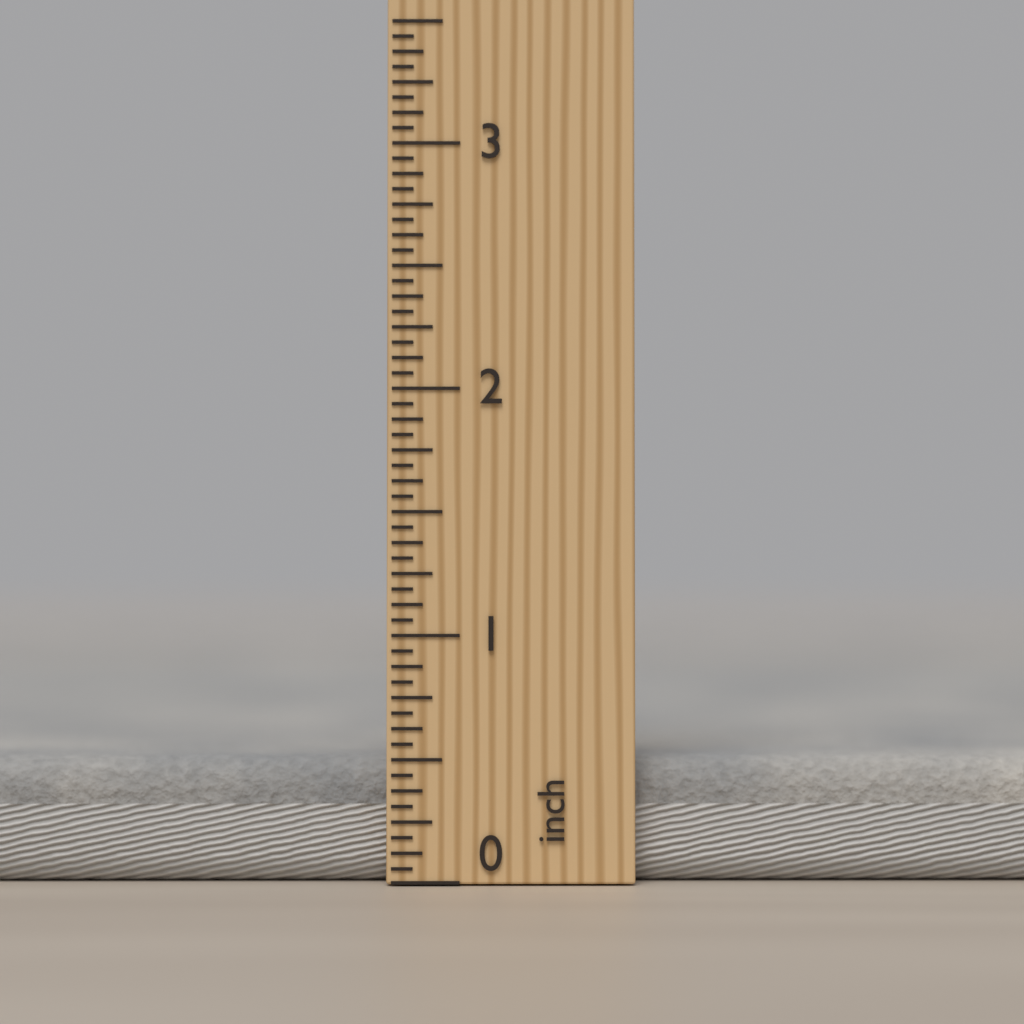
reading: 0.5000 inch
